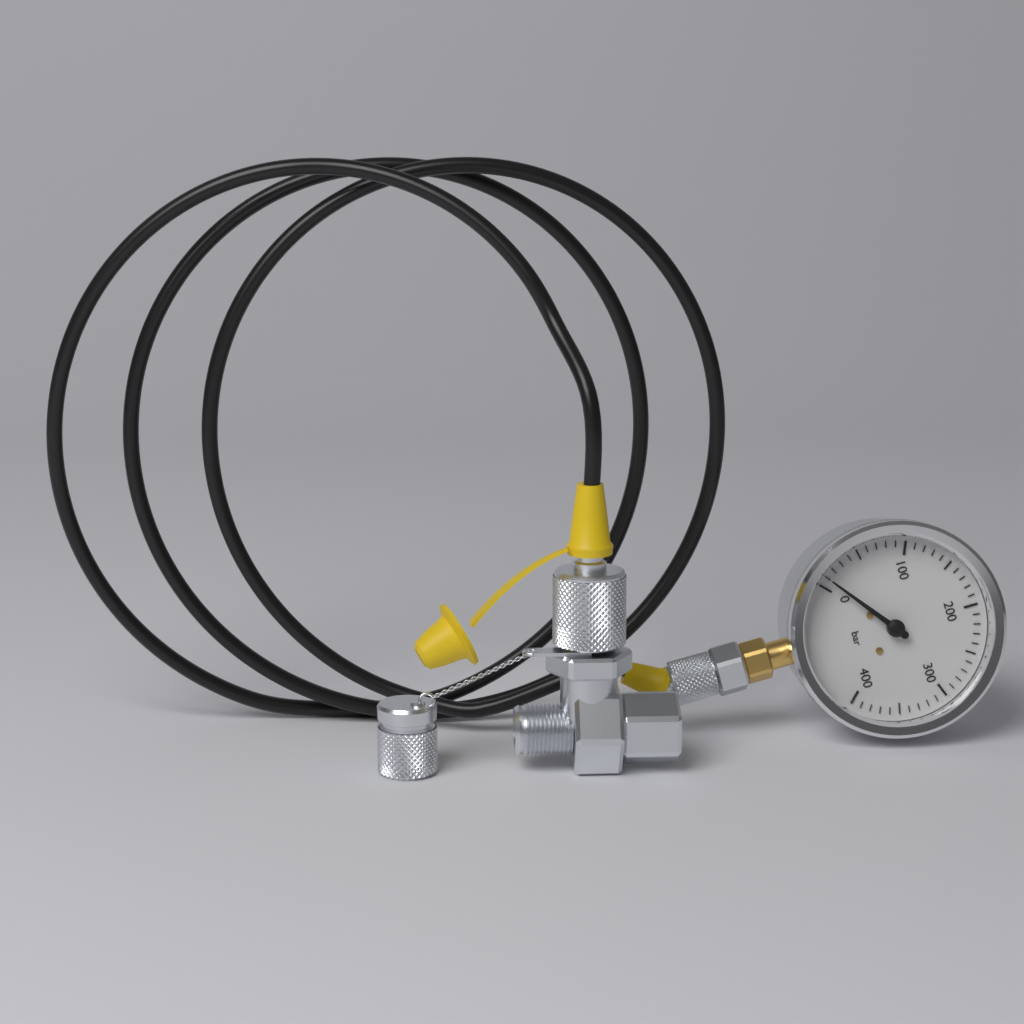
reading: 10 bar
